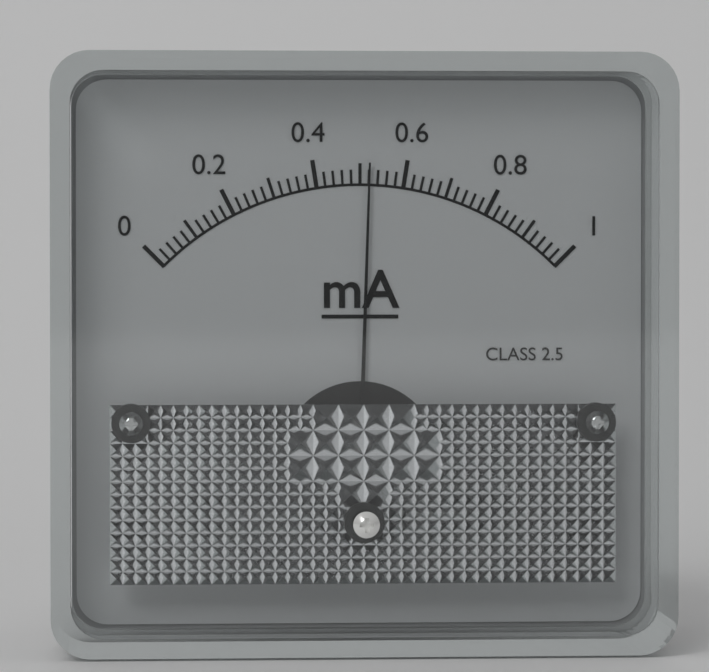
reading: 0.52 mA
